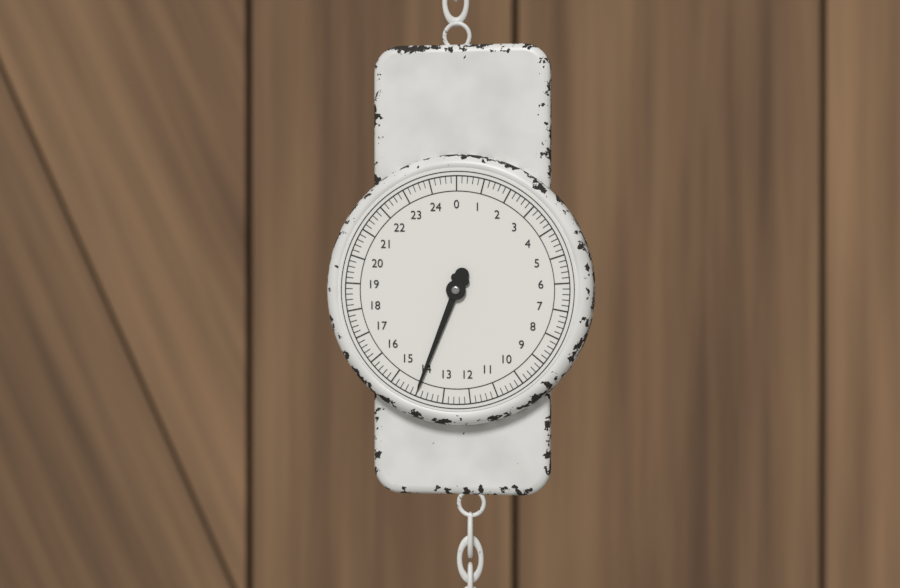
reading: 14.0 (no unit)
